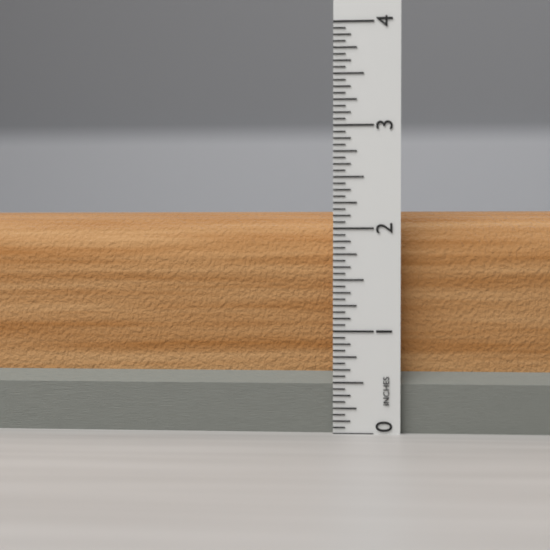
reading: 2.1875 in
